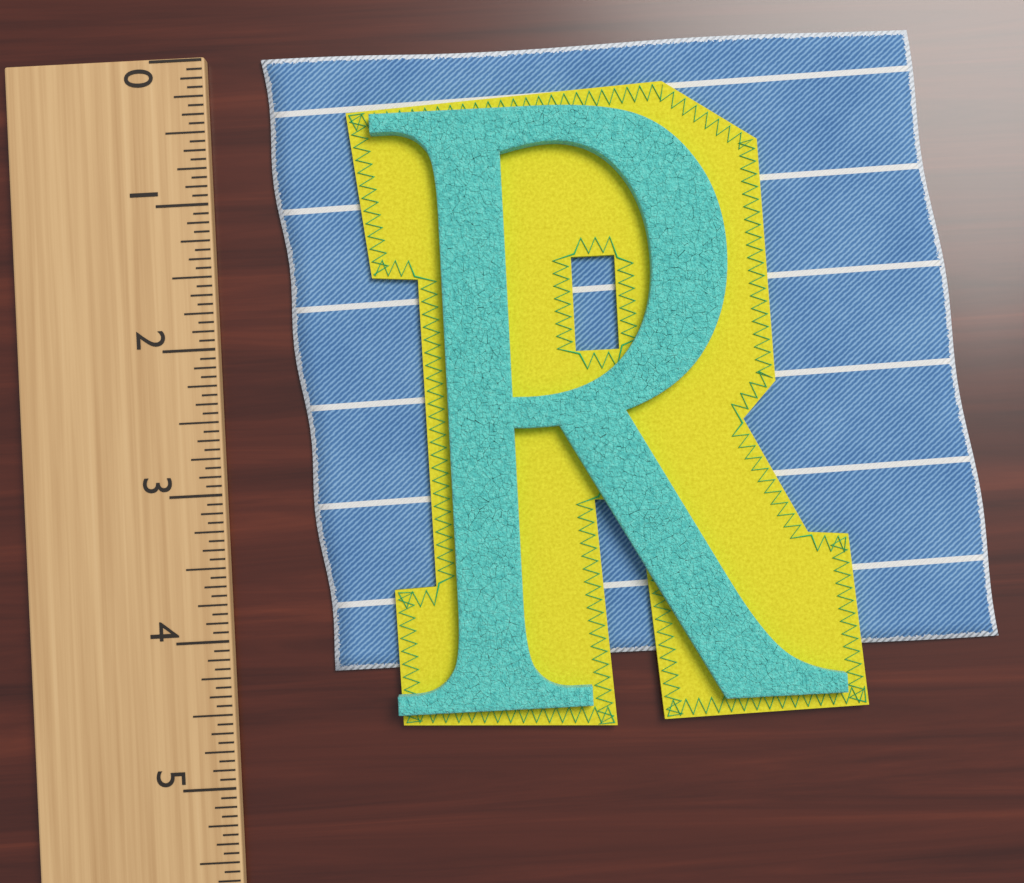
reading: 4.2500 (no unit)
